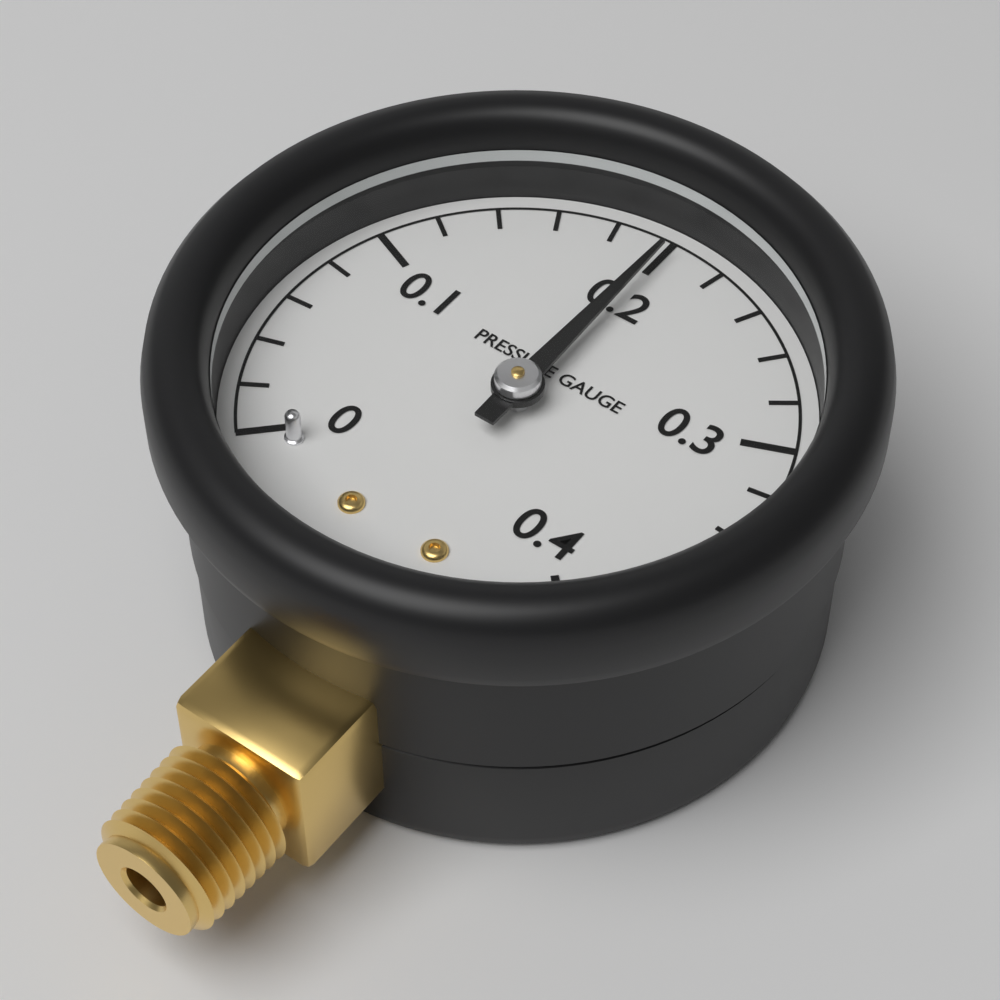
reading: 0.20 (no unit)
